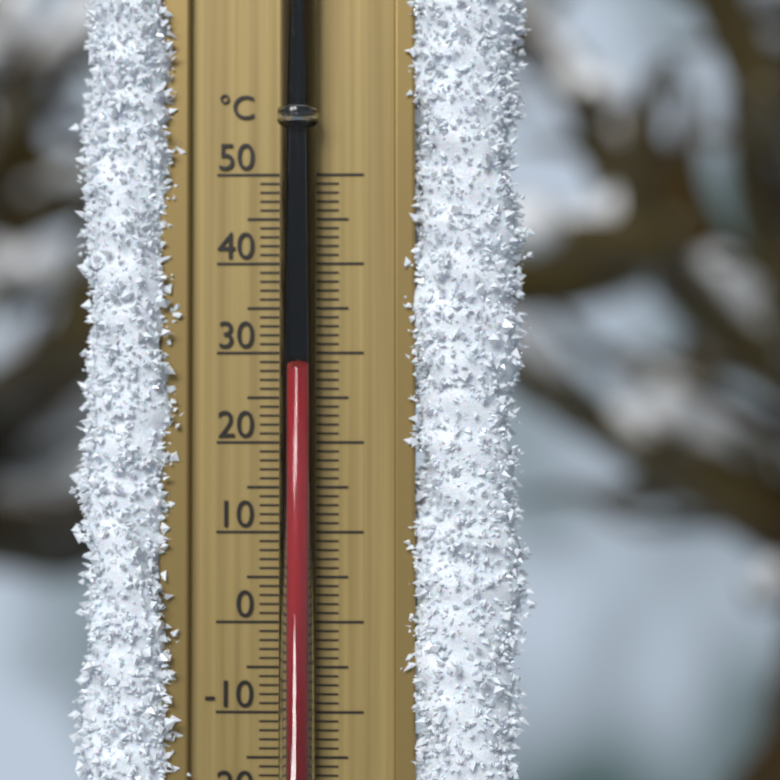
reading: 28 °C
